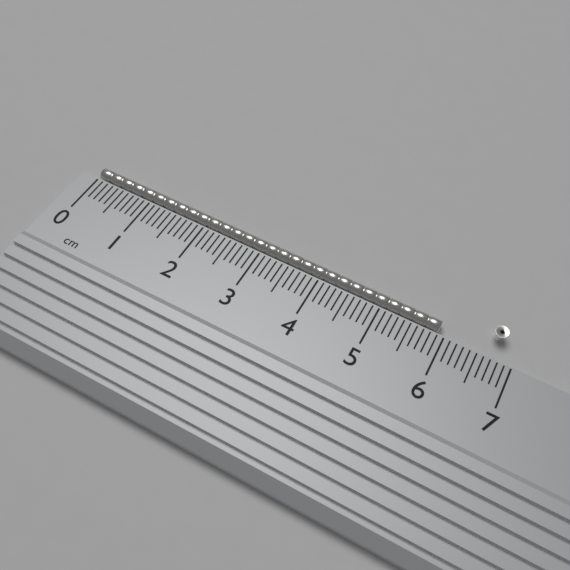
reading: 5.9 cm
